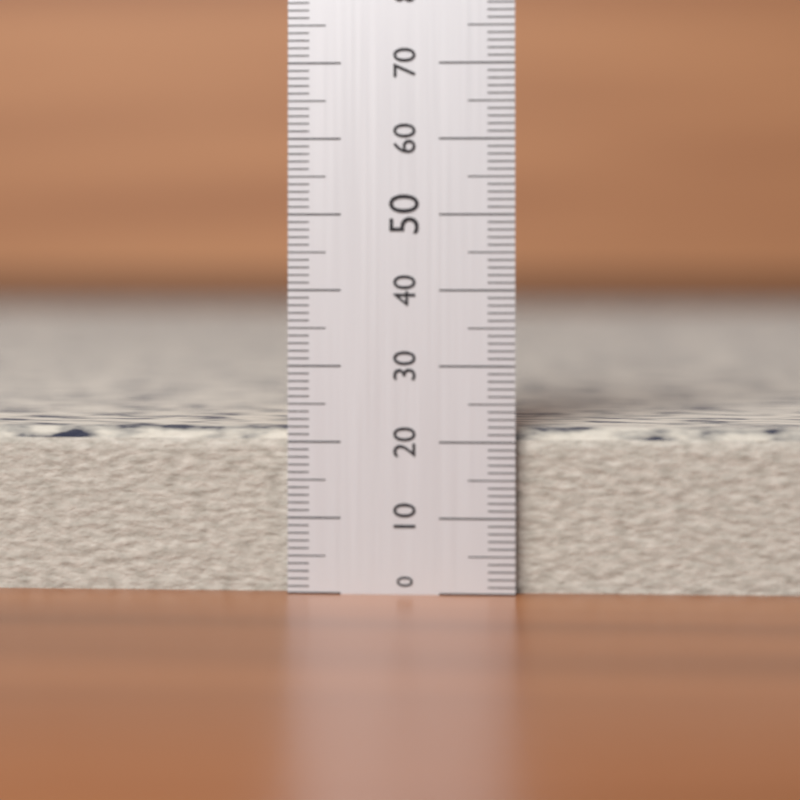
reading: 22 (no unit)
